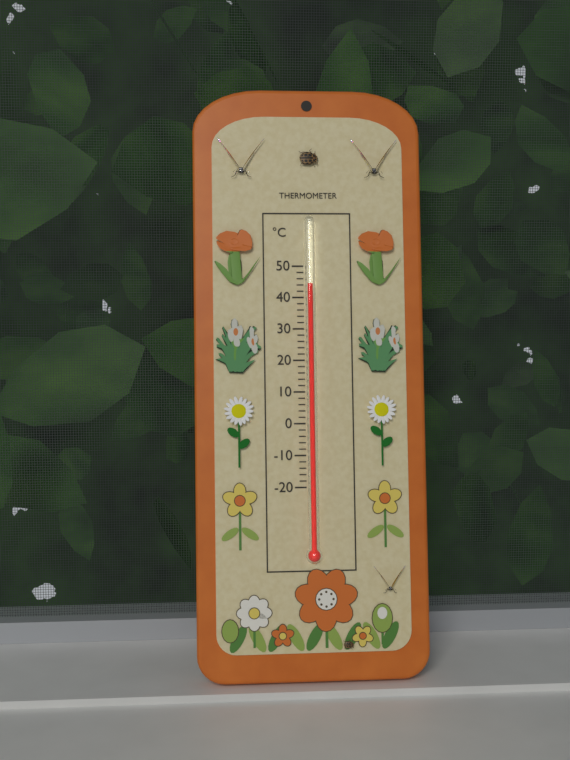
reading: 44 °C
